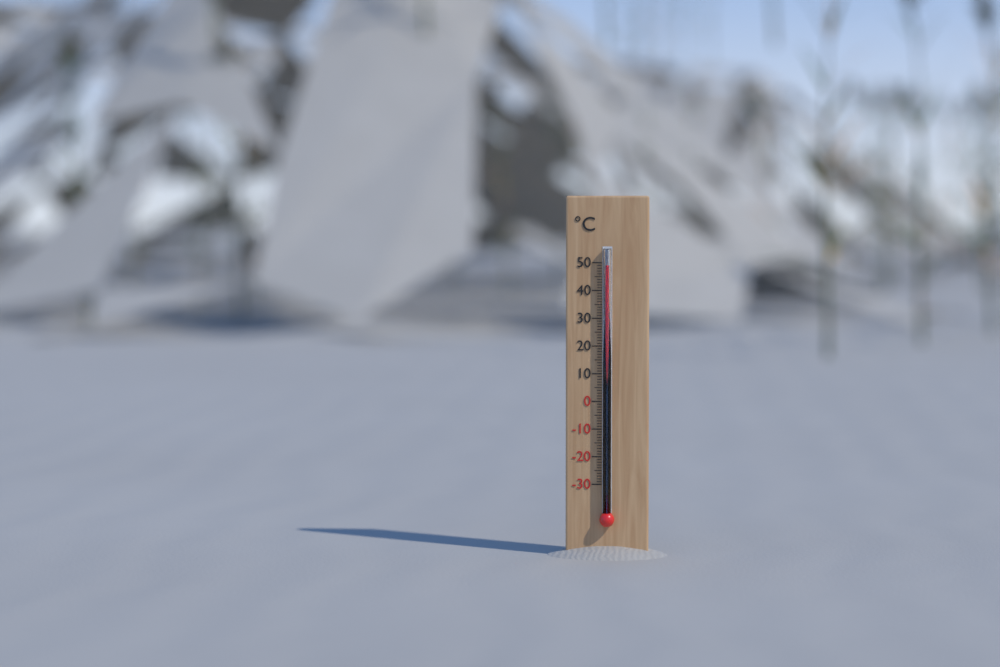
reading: 49 °C
